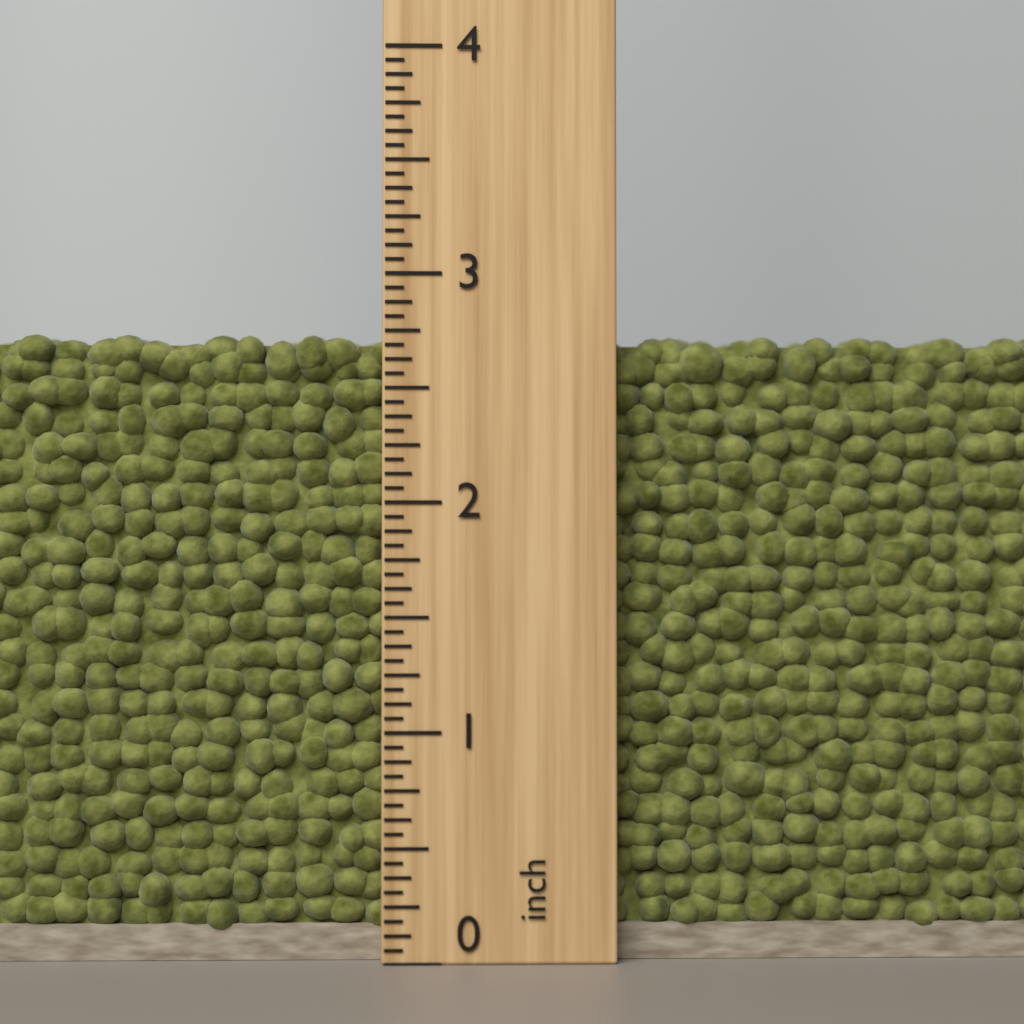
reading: 2.7500 inch
